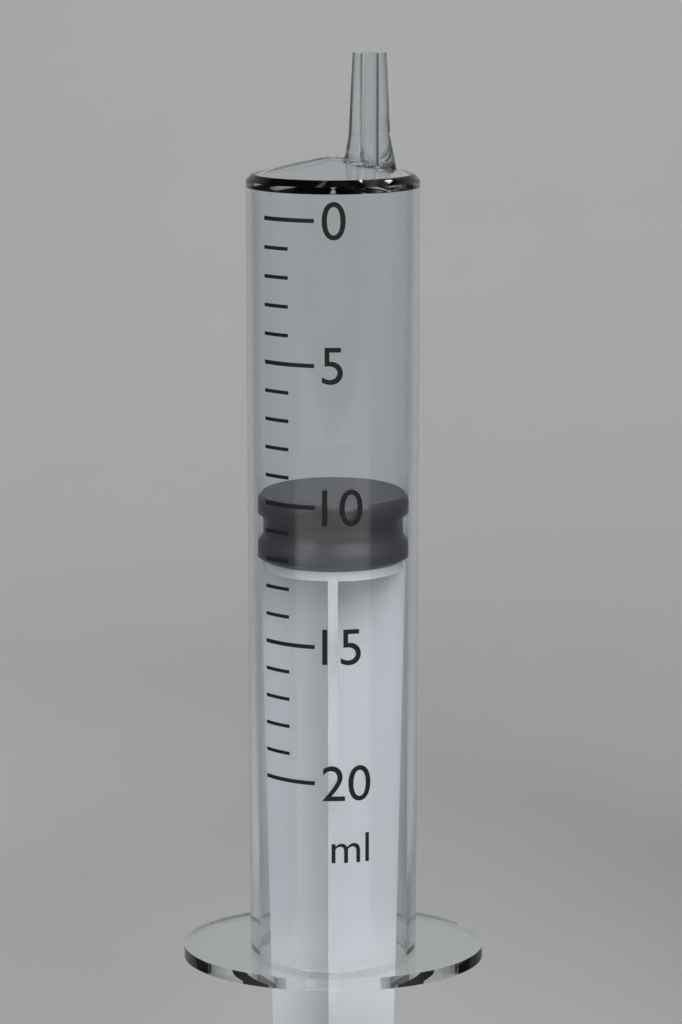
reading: 10 ml
